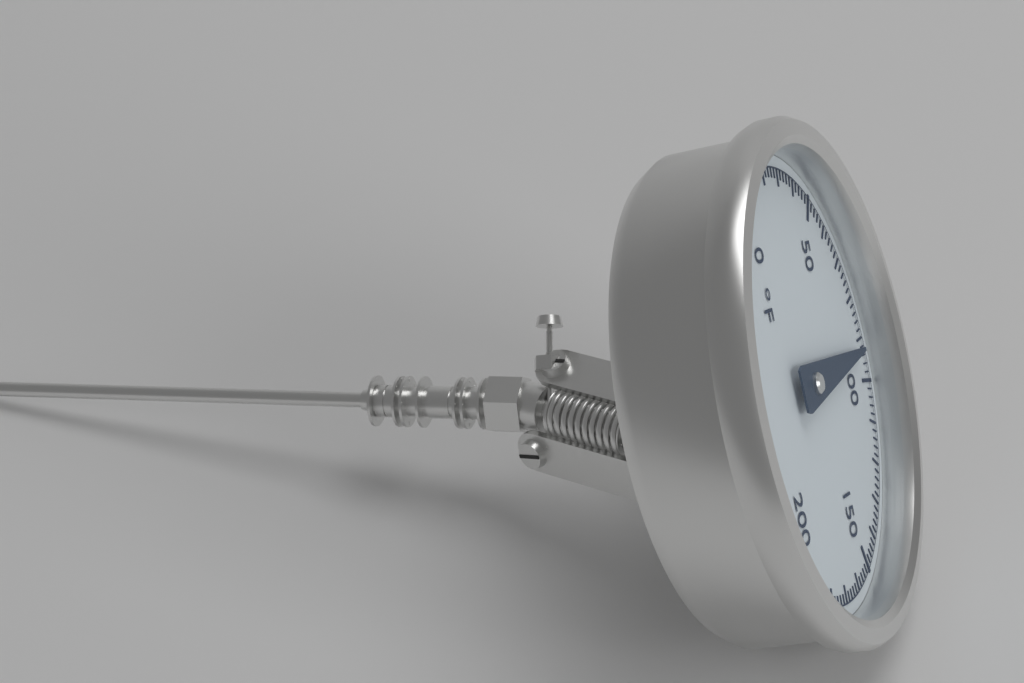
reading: 92 °F
